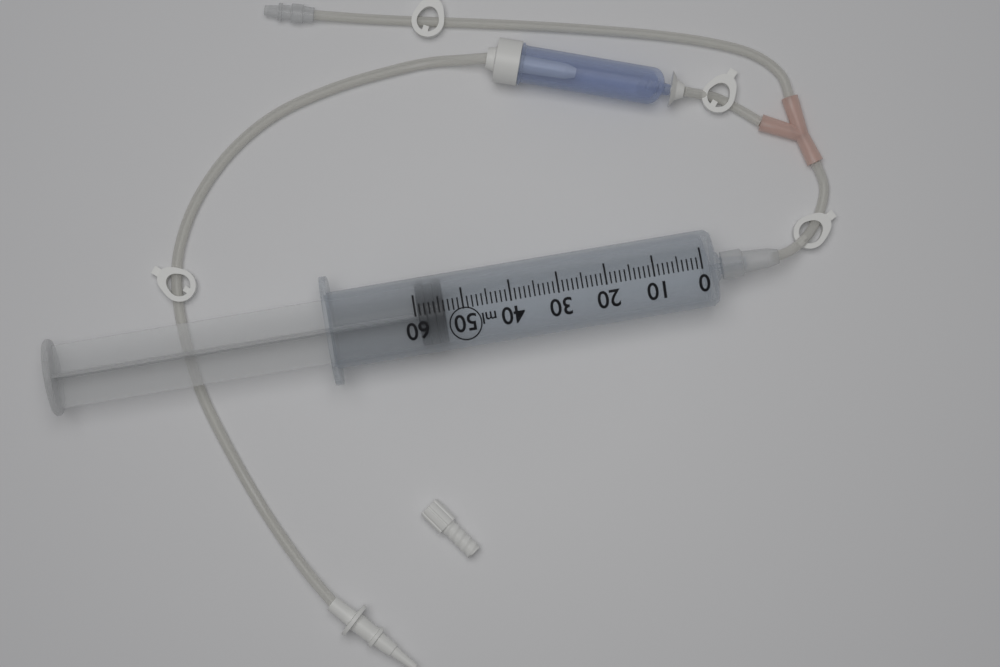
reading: 54 ml
